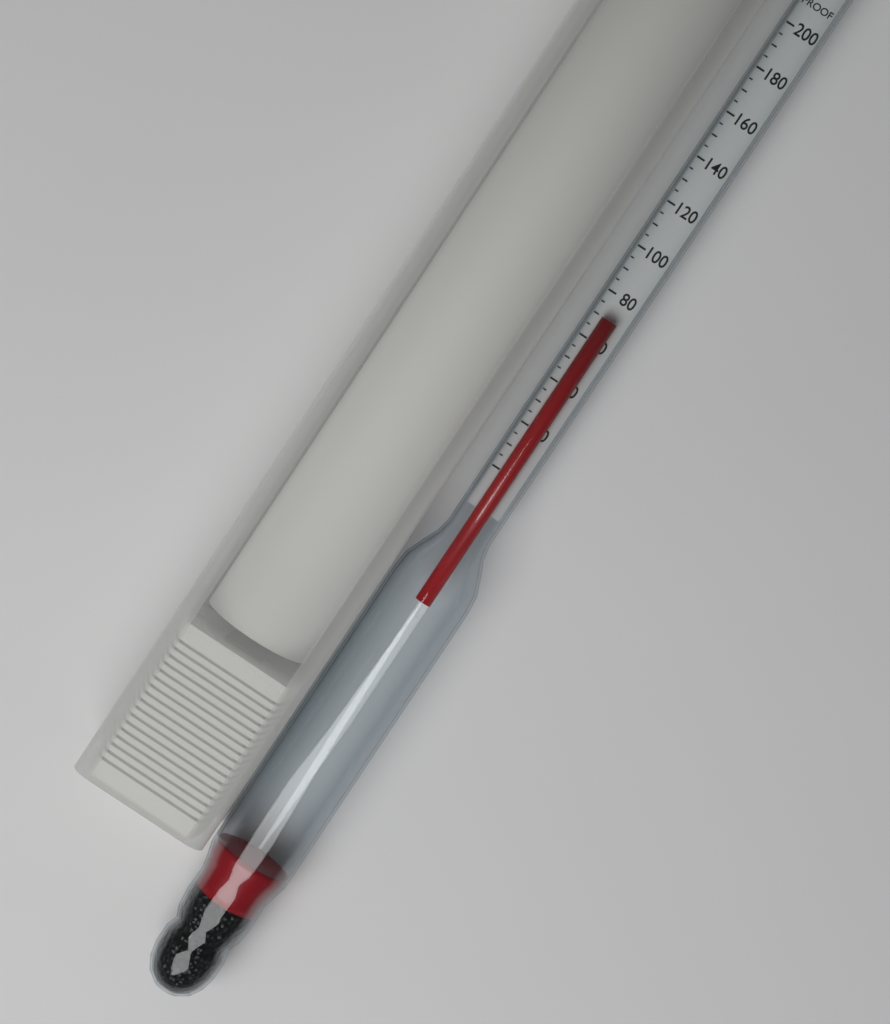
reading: 70 proof
